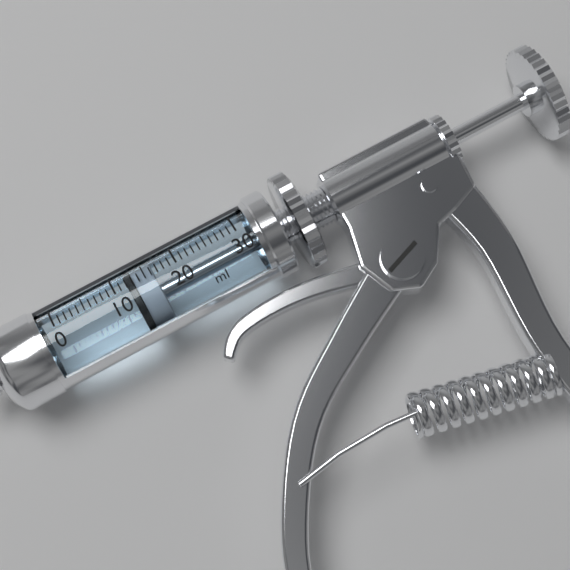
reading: 12 ml
